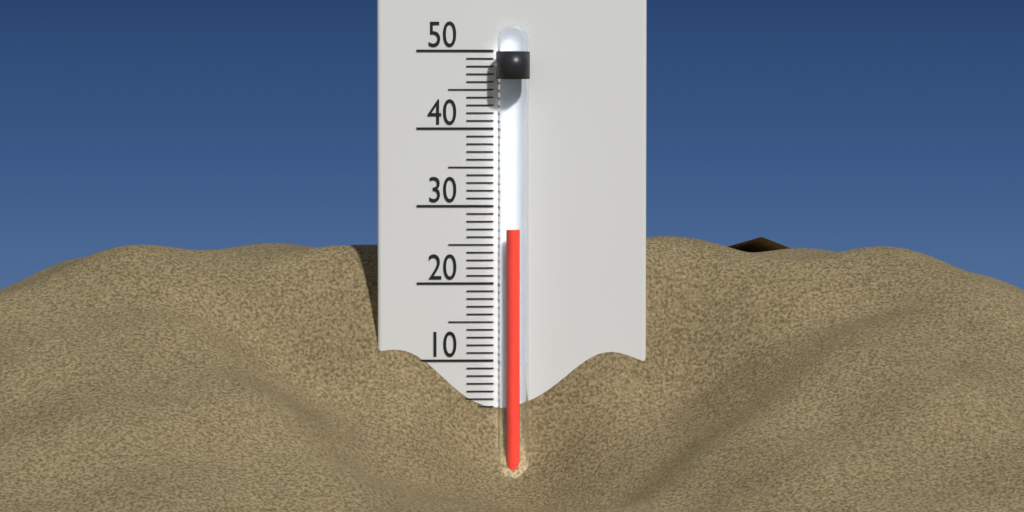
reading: 27 °C
